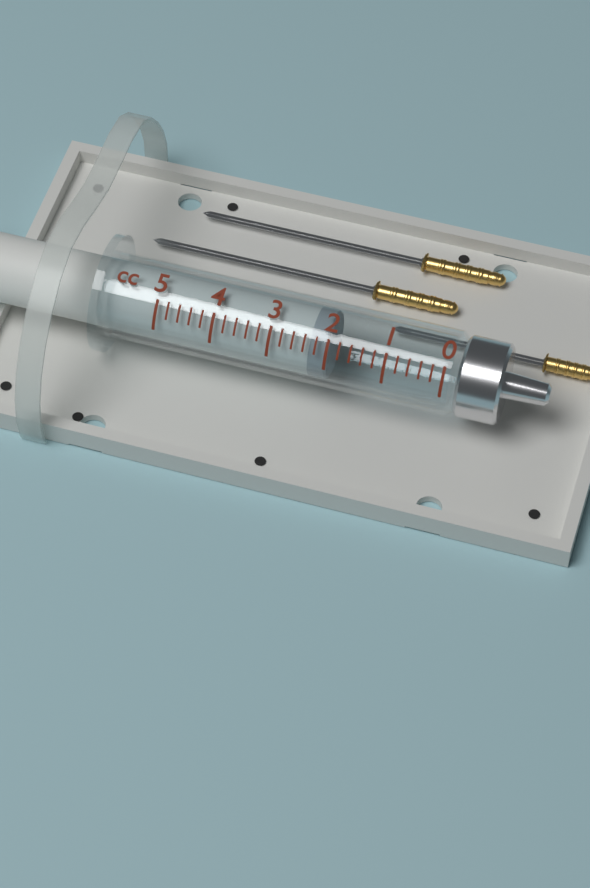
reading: 2.0 cc
